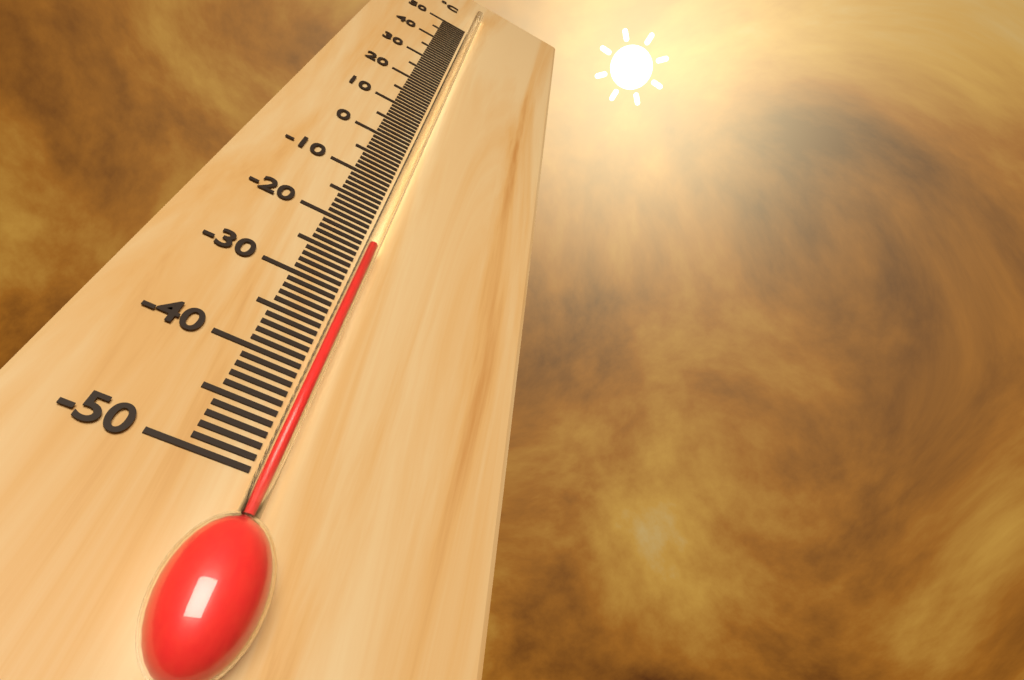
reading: -23 °C
